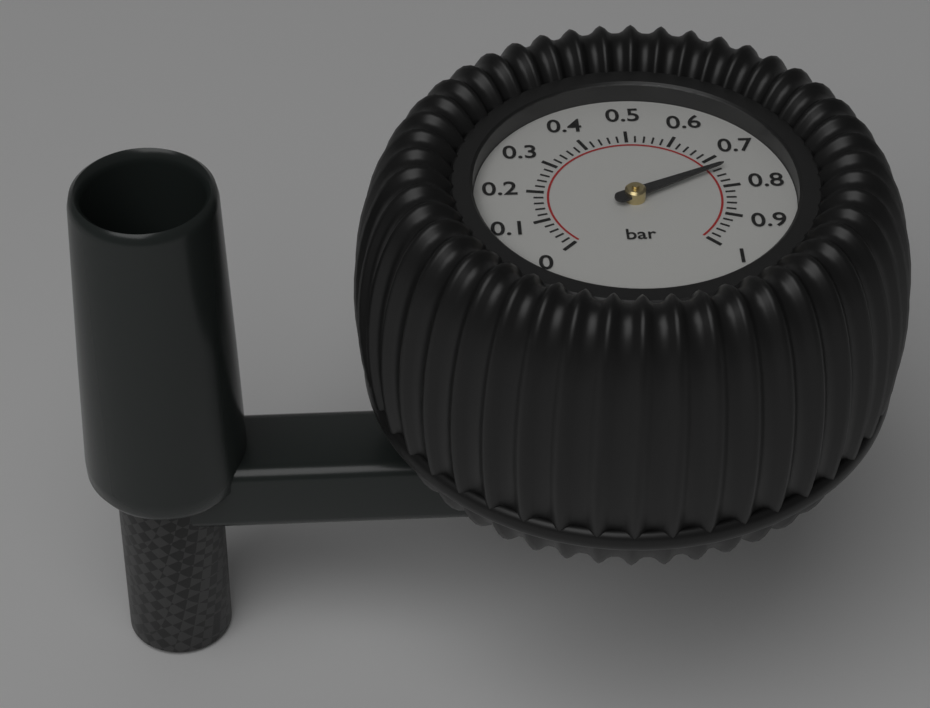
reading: 0.74 bar
